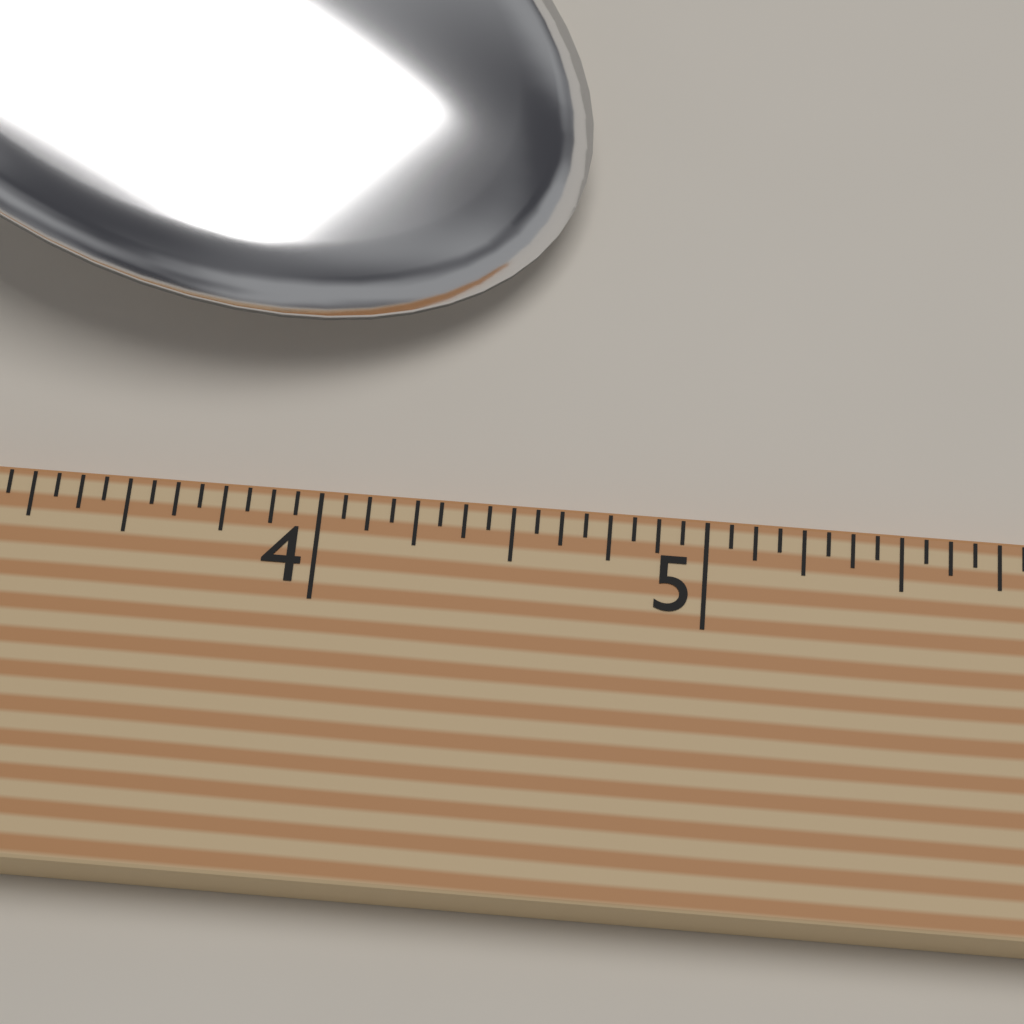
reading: 4.6250 (no unit)
